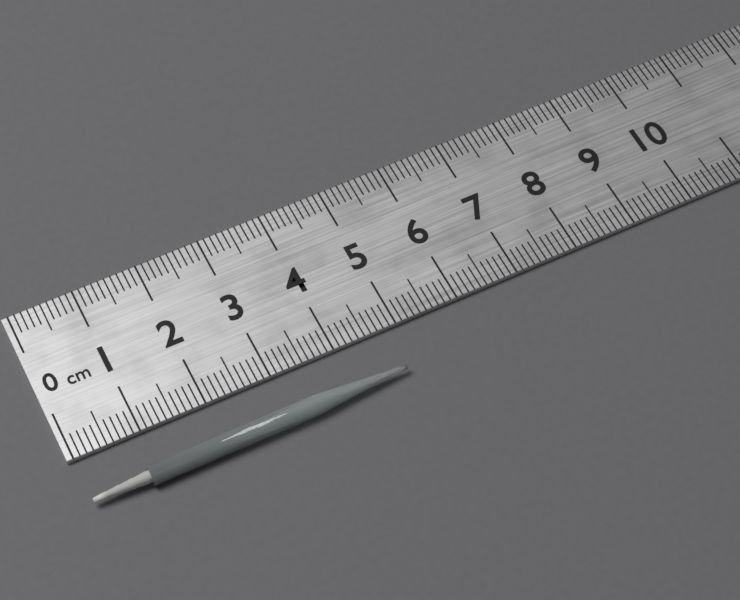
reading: 4.8 cm
